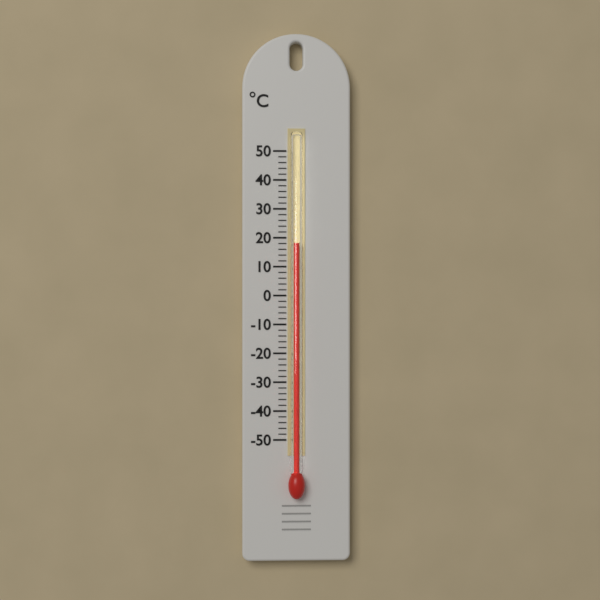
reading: 18 °C
